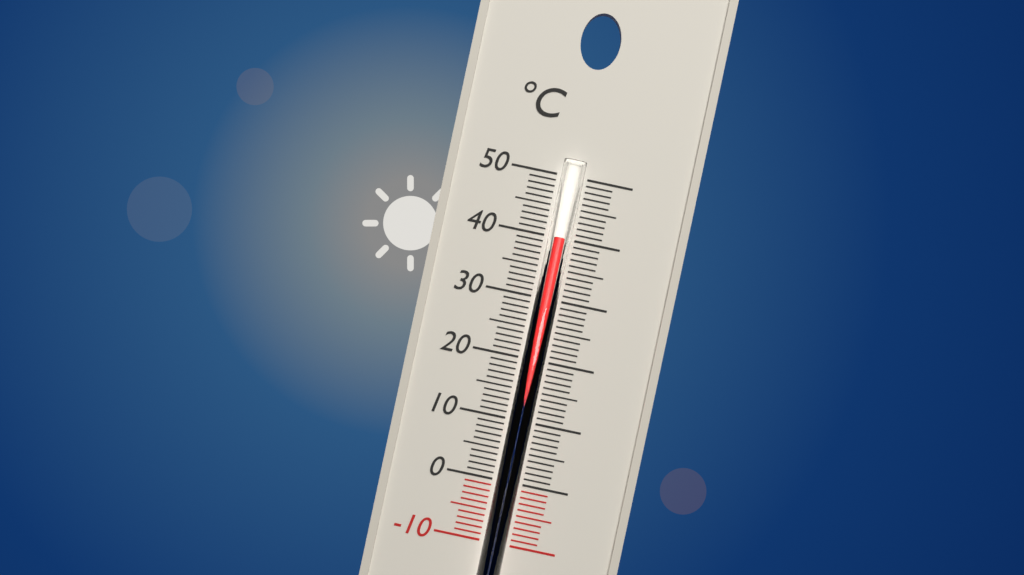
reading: 40 °C
